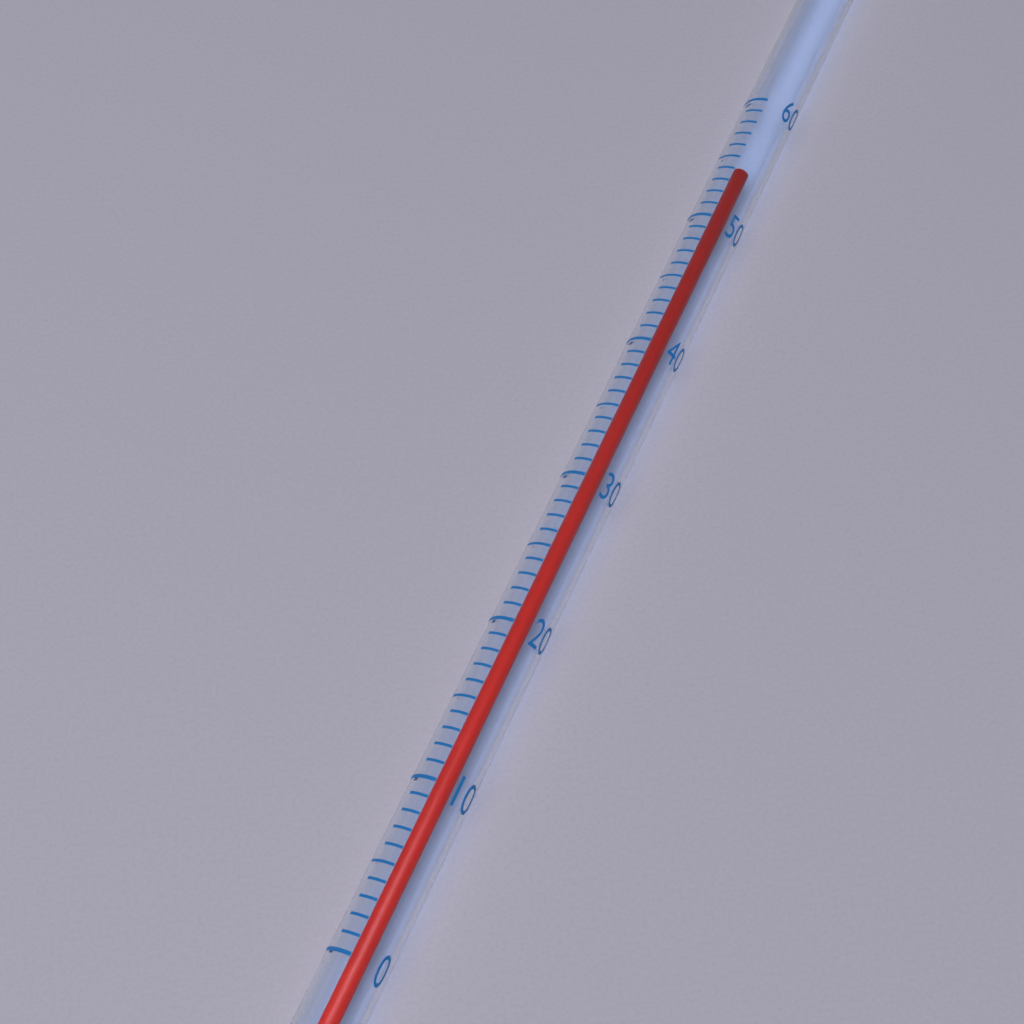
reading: 55 (no unit)
